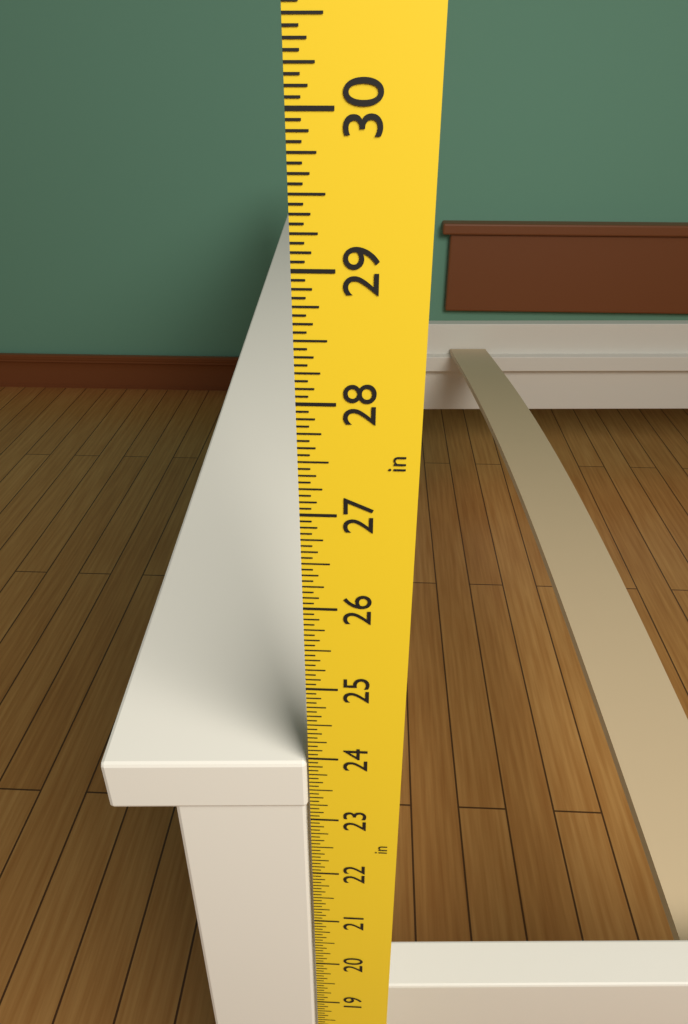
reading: 23.9375 in
